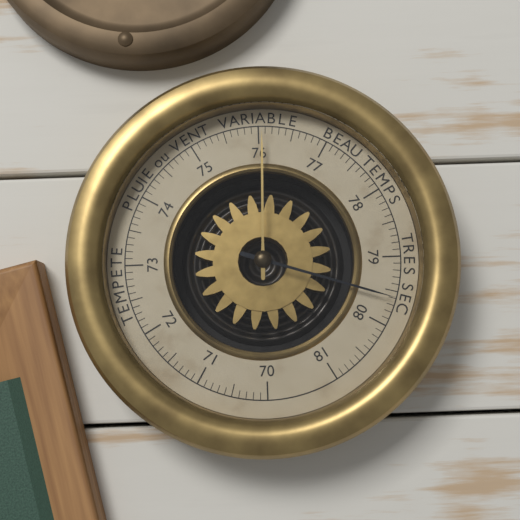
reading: 79.6 (no unit)
